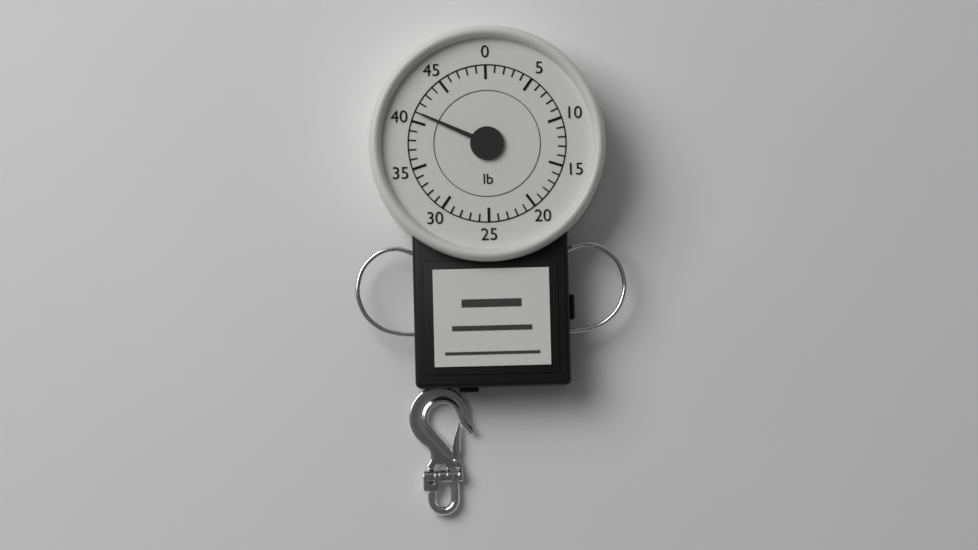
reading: 41 lb
